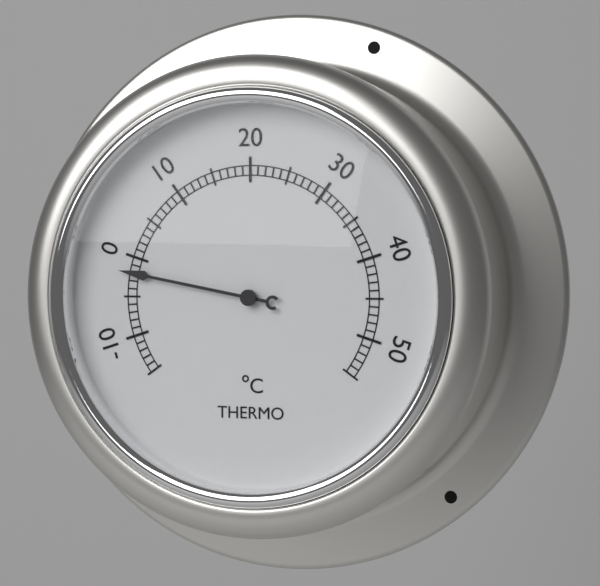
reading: -2 °C
